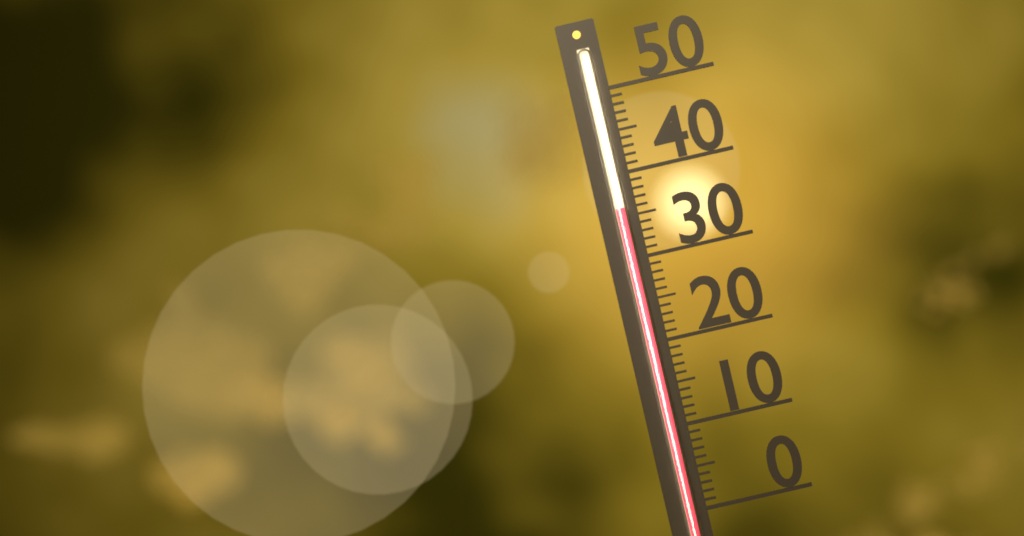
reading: 36 (no unit)
